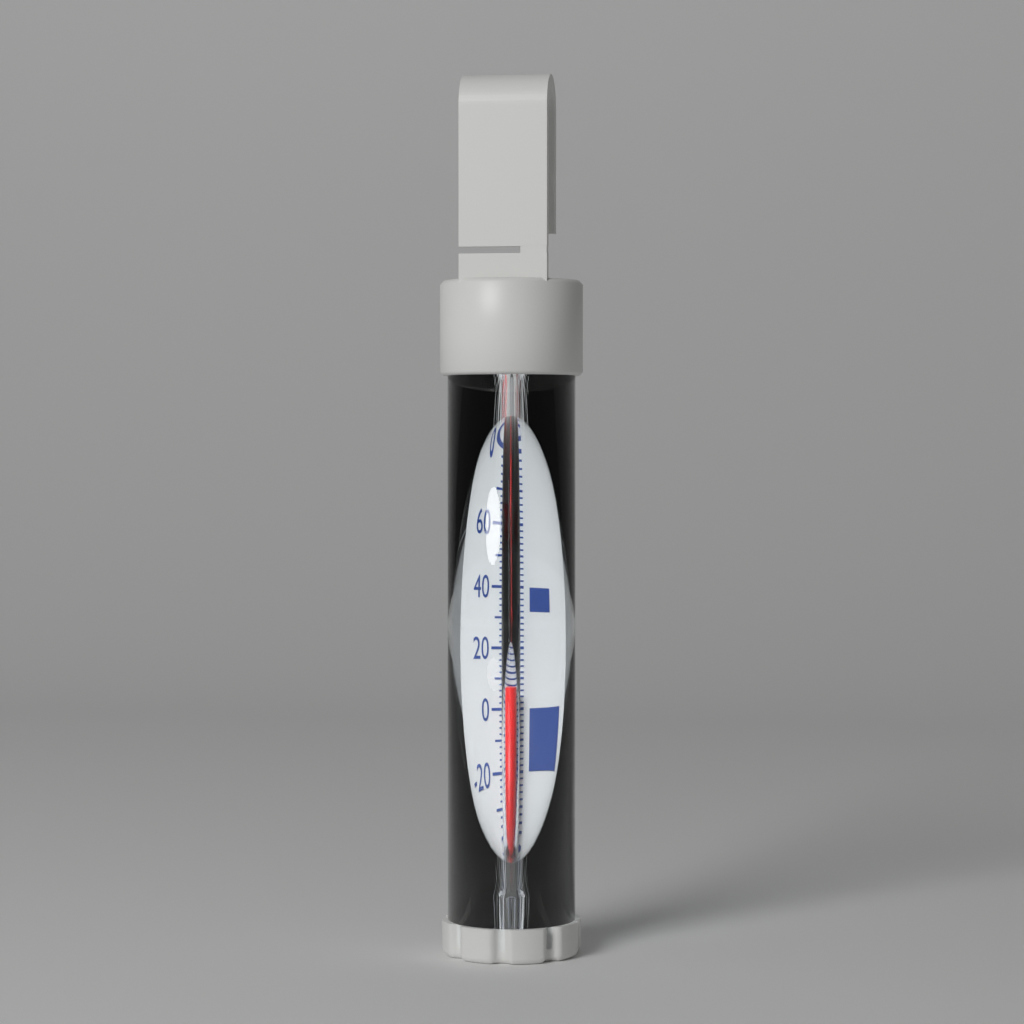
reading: 6 °F
